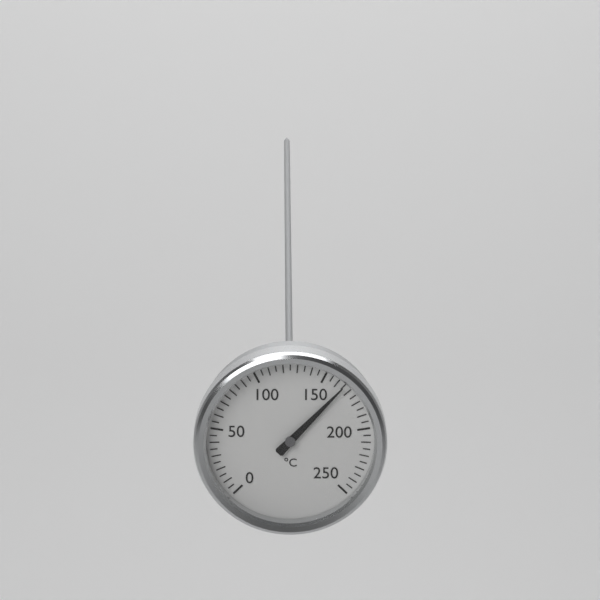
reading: 165 °C
